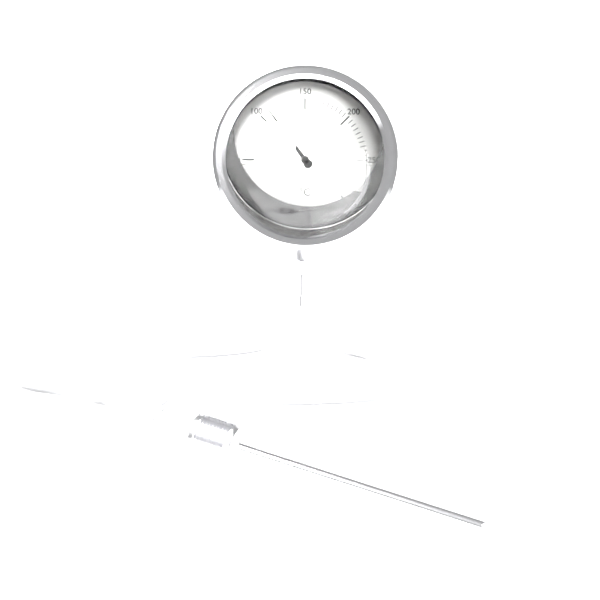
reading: 110 °C
